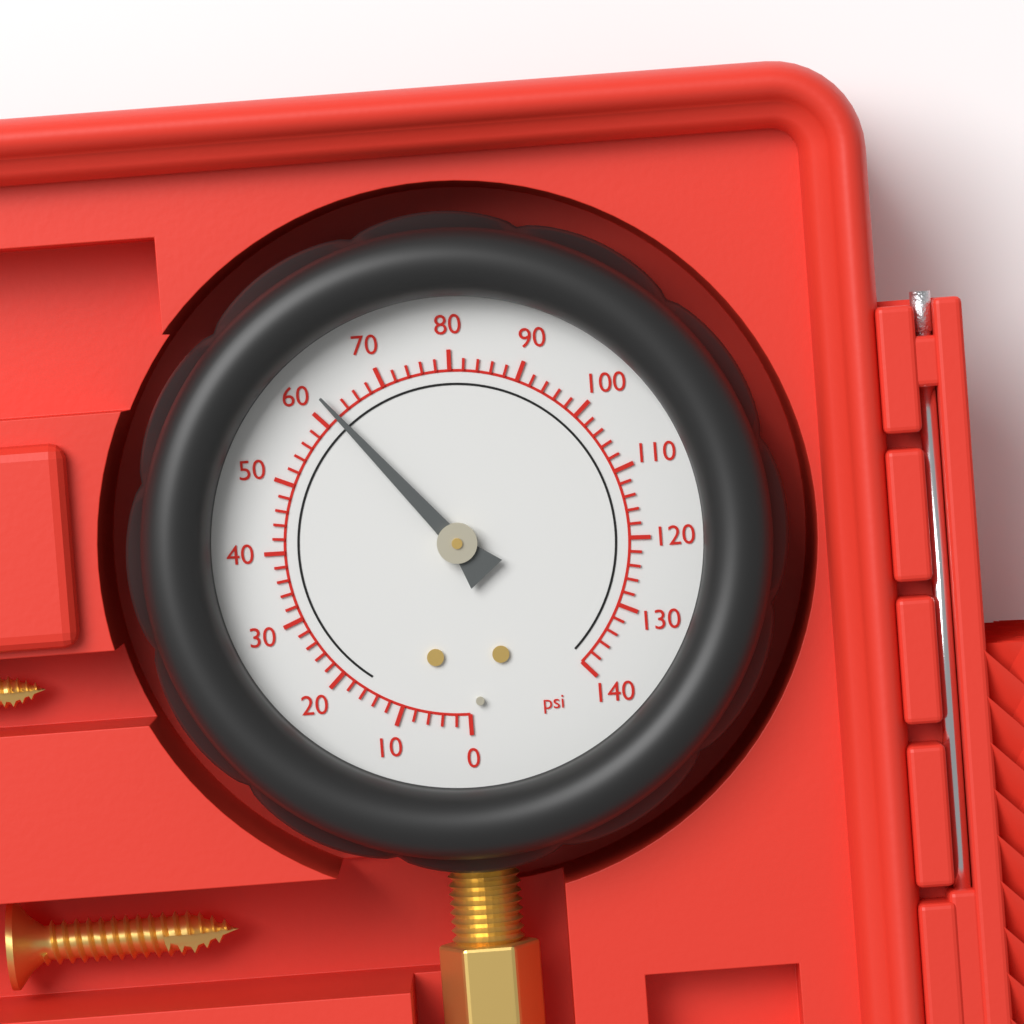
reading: 62 psi
